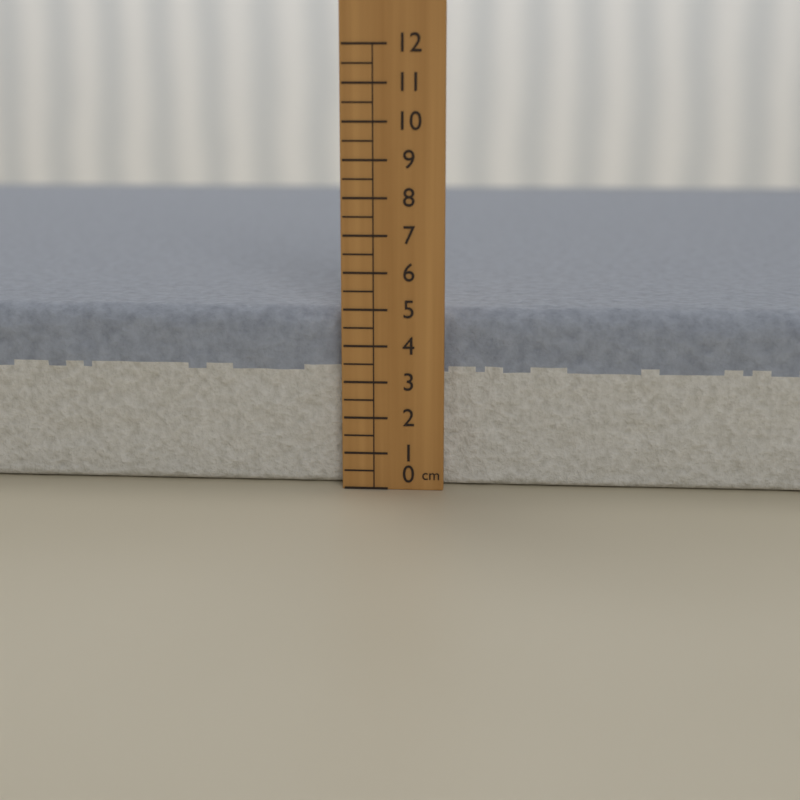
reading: 5.0 cm
